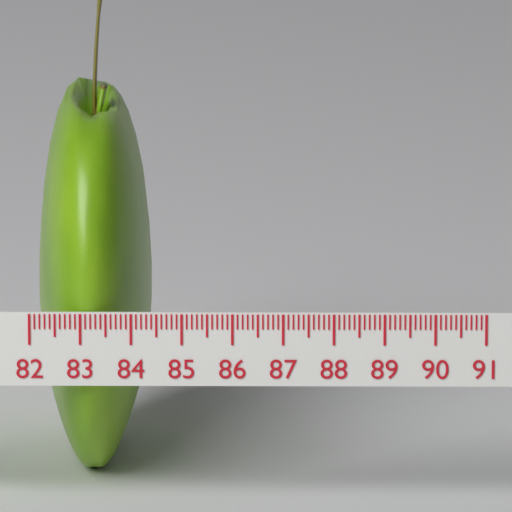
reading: 84.3 (no unit)
